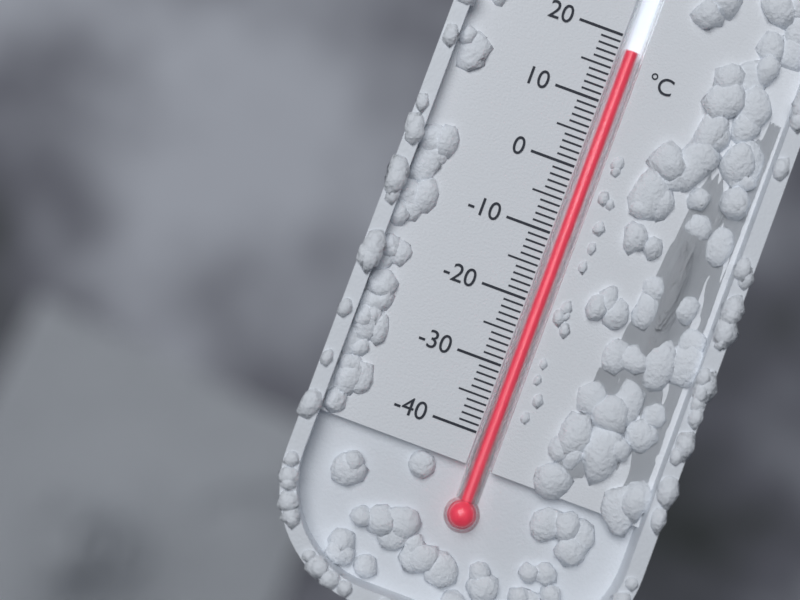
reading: 18 °C
